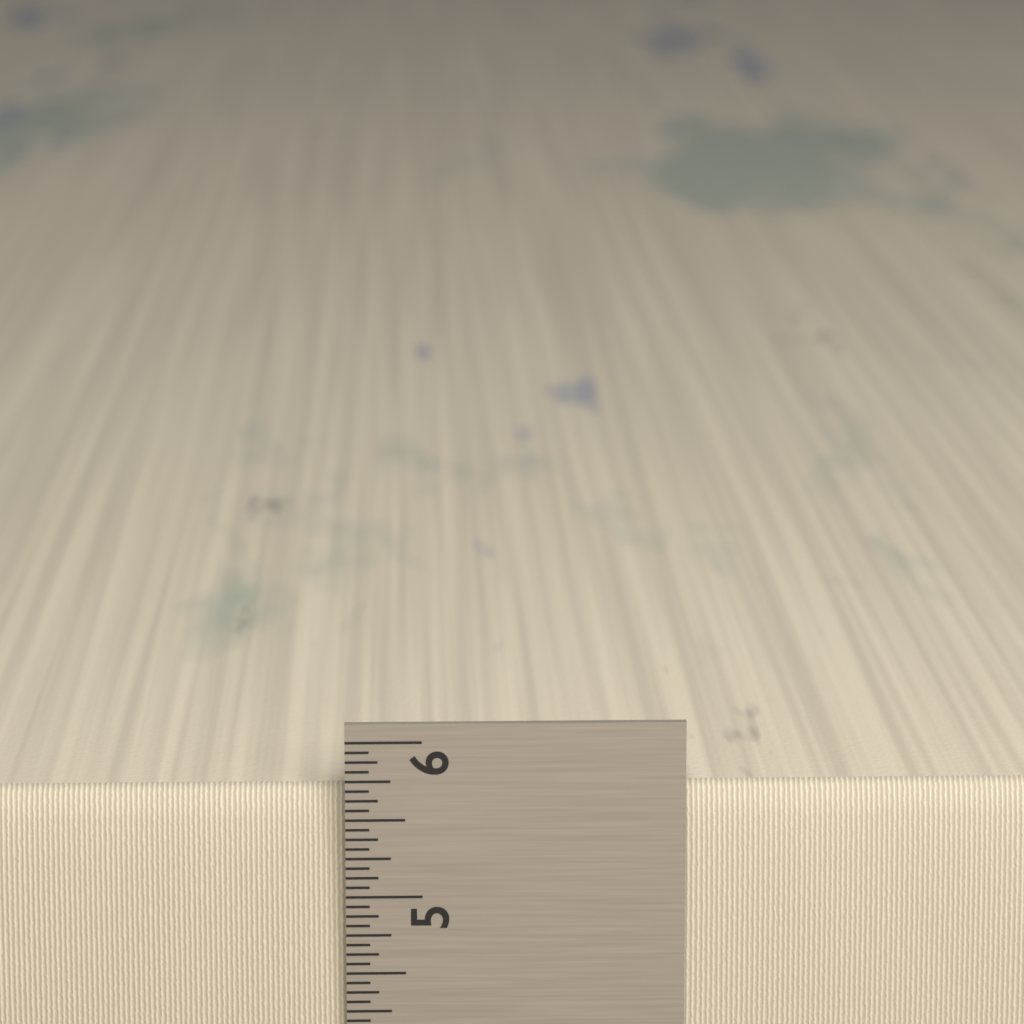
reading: 5.6875 in
